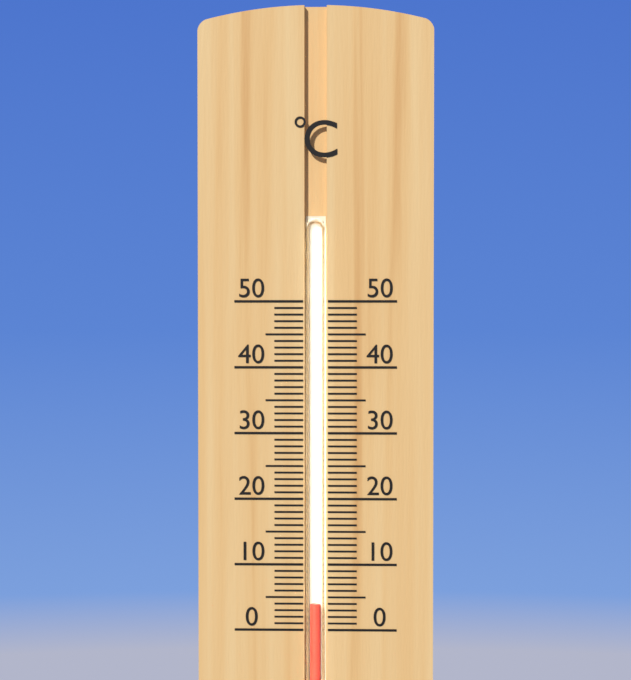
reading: 4 °C
